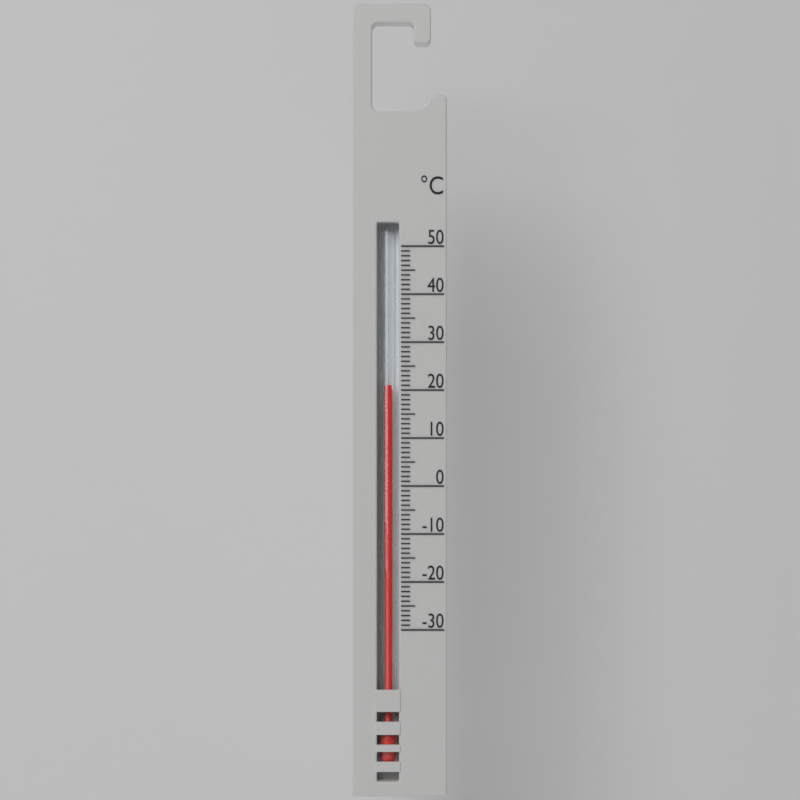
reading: 21 °C
